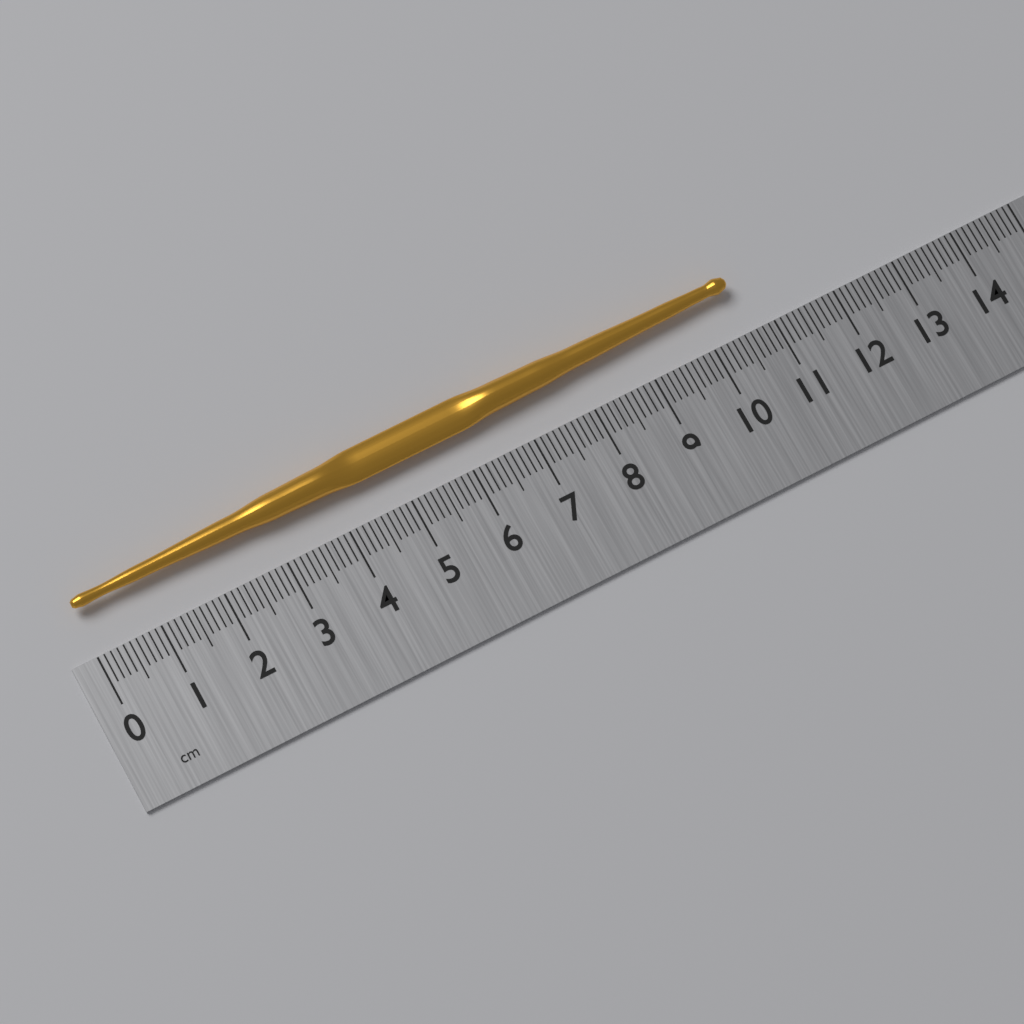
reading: 10.6 cm
